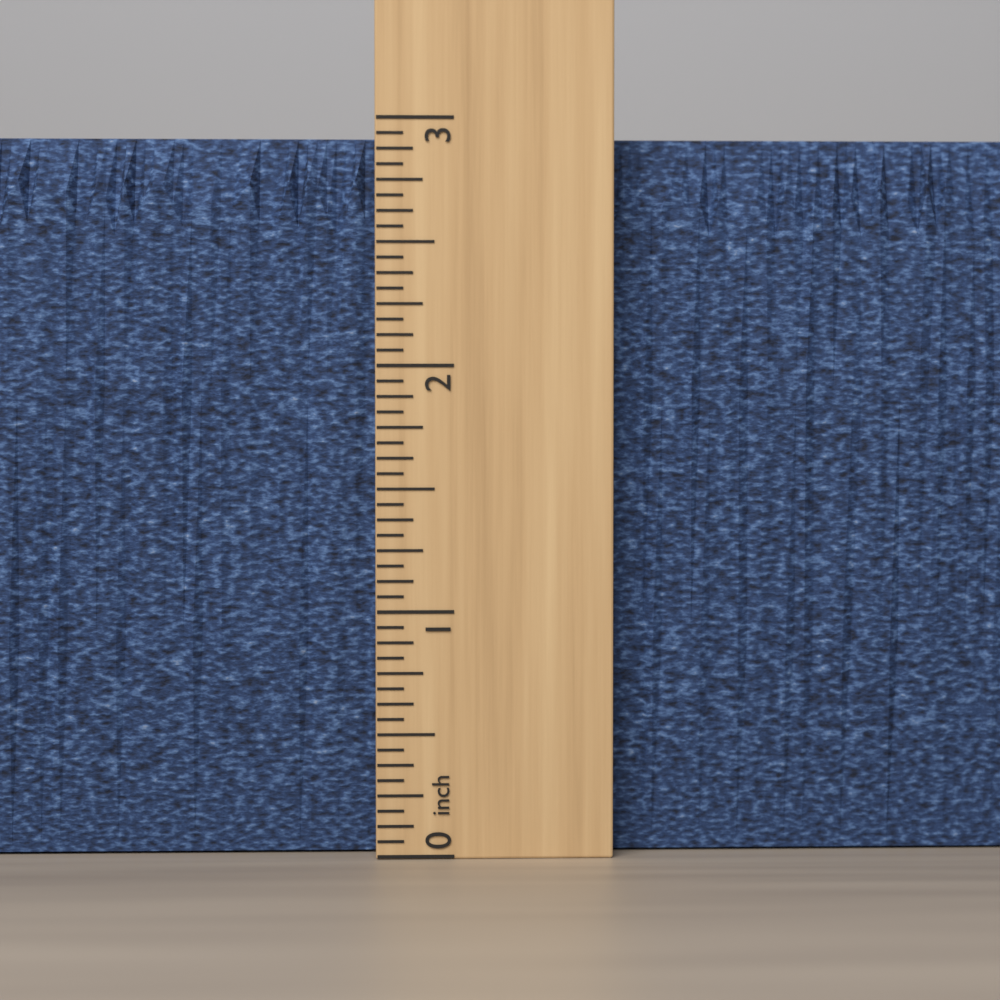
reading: 2.9375 inch
